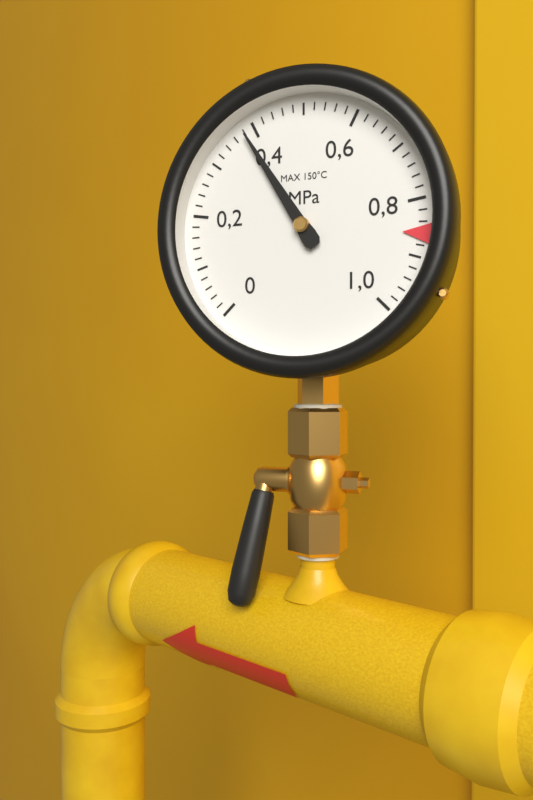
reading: 0.38 MPa
